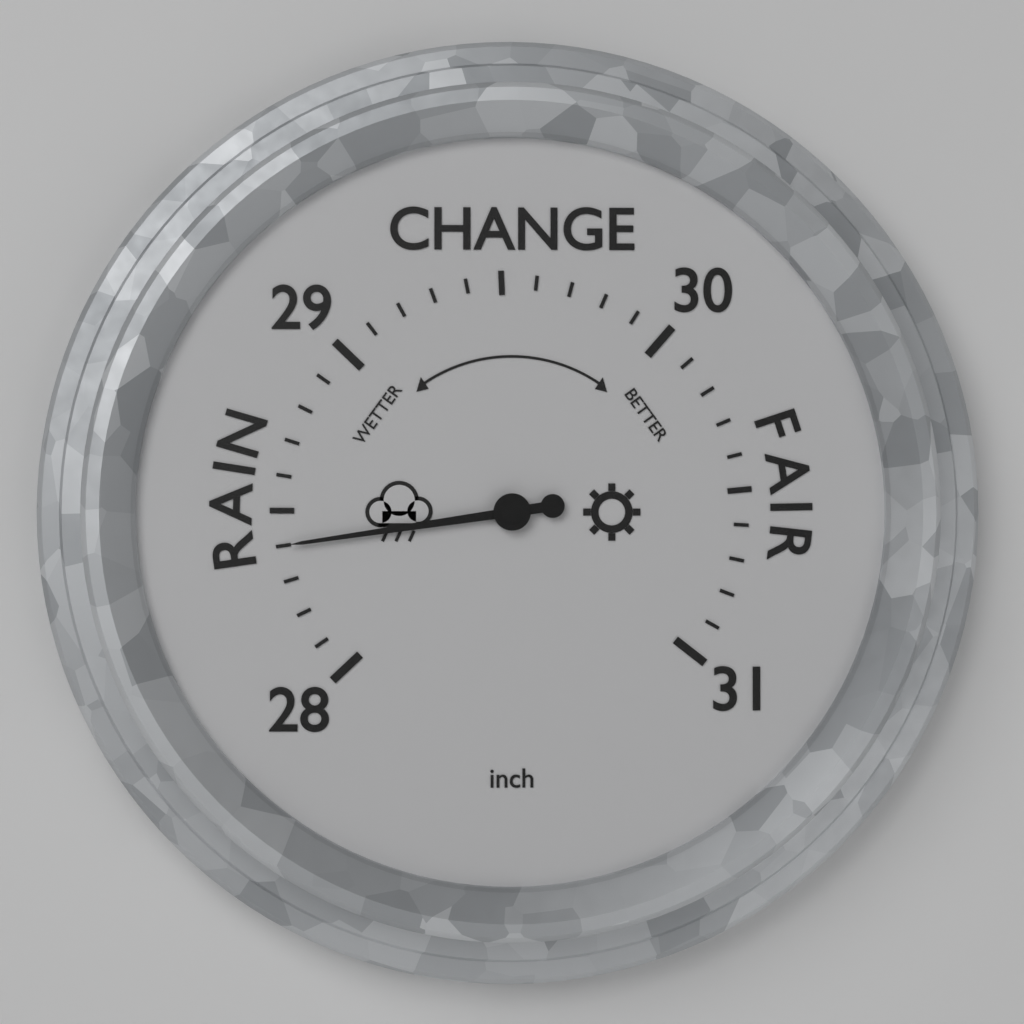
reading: 28.4 inch
